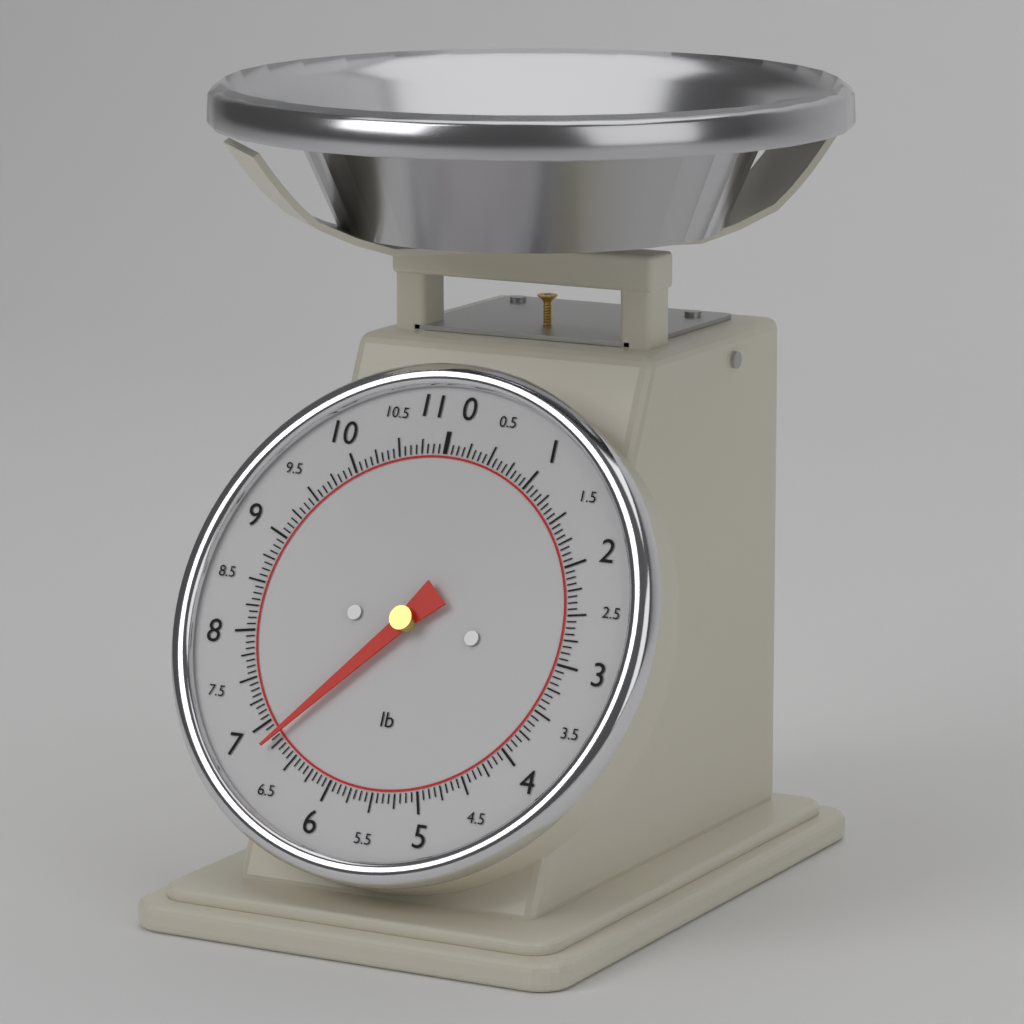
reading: 6.8125 lb
